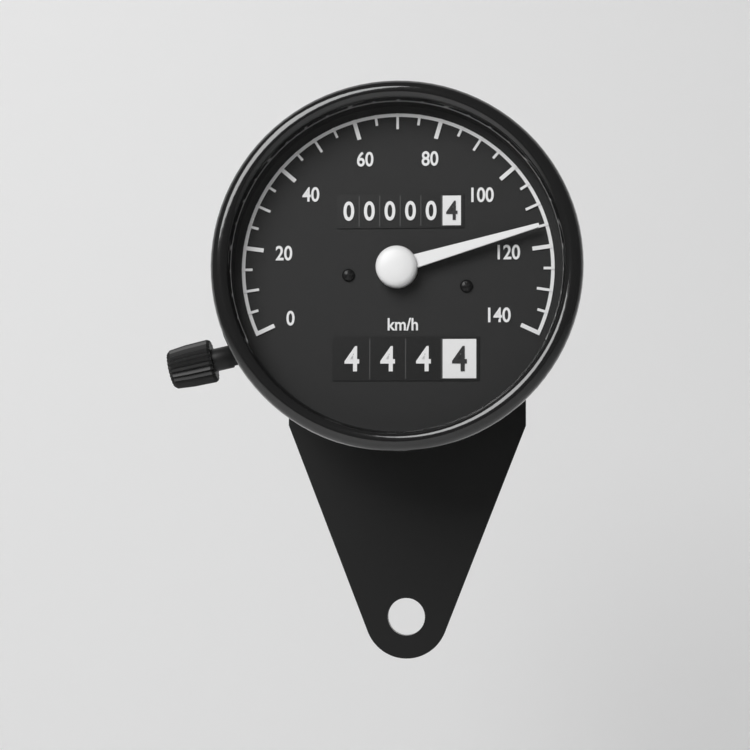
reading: 115 km/h
